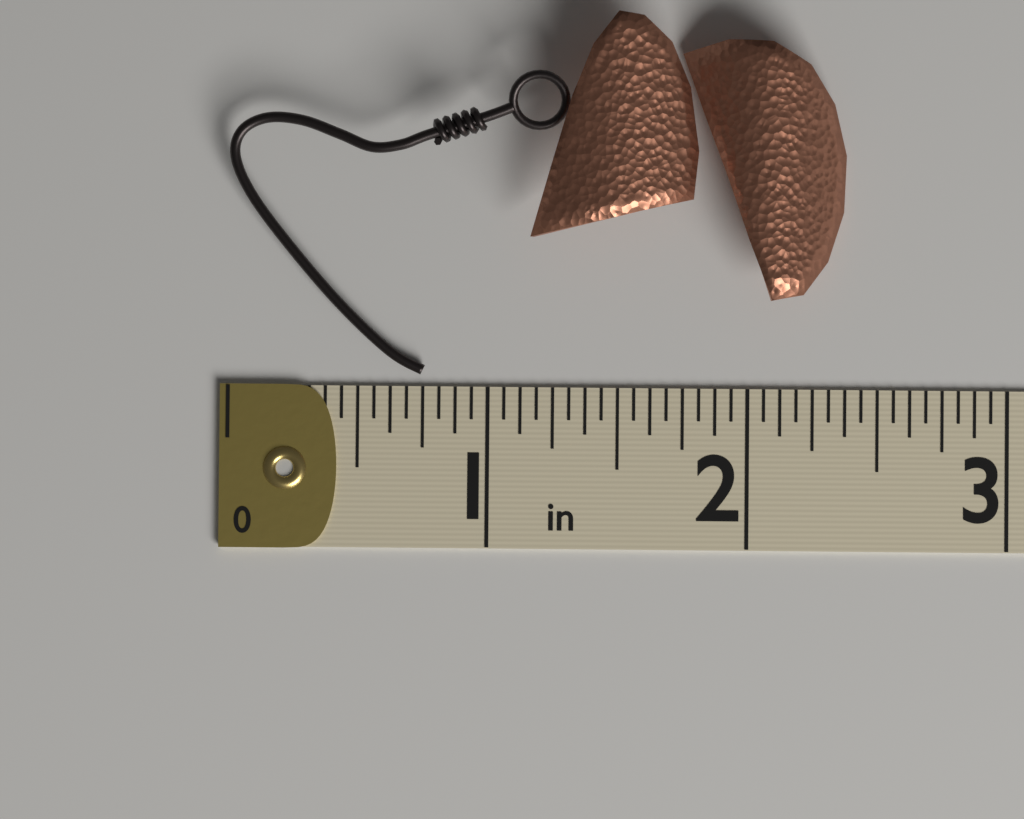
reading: 2.3750 in
